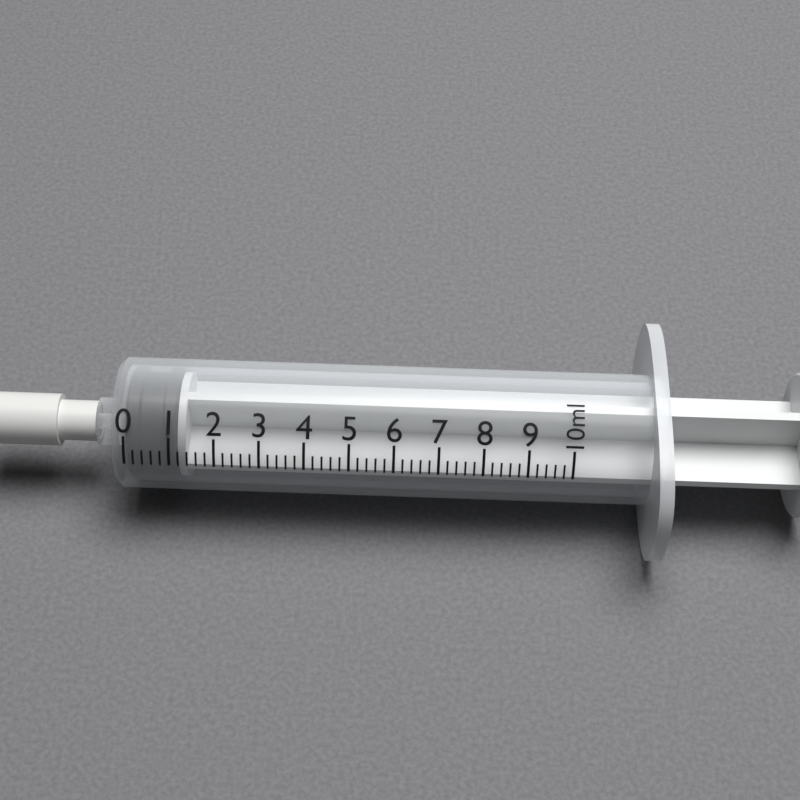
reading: 0.0 ml
